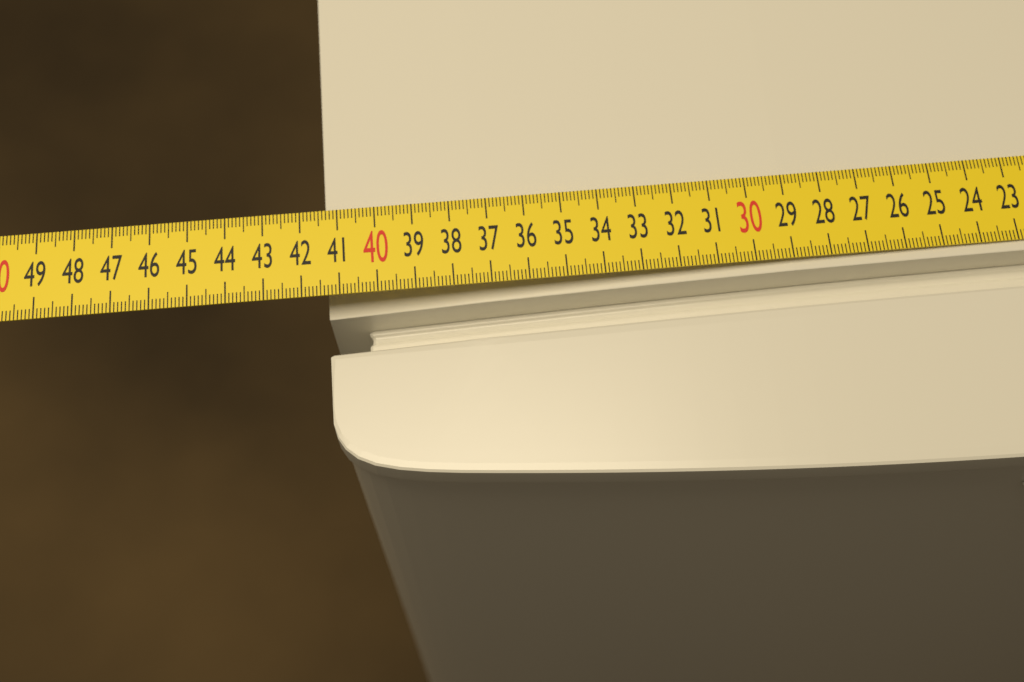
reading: 41.4 cm
